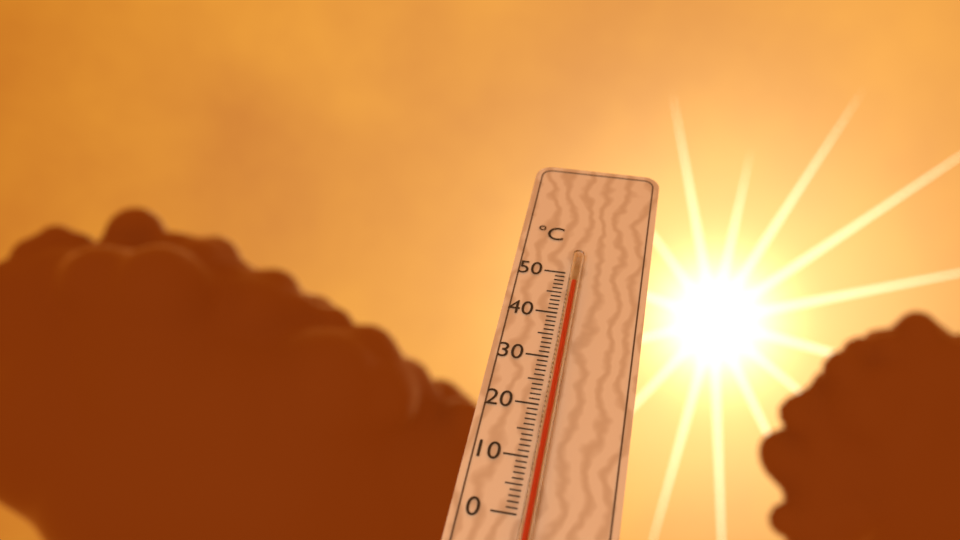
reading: 47 °C
